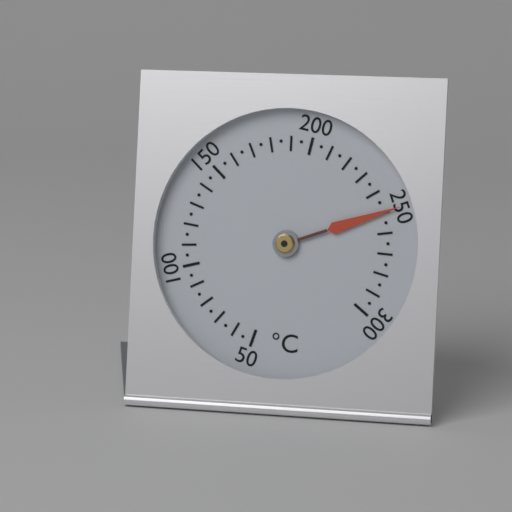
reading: 250 °C
